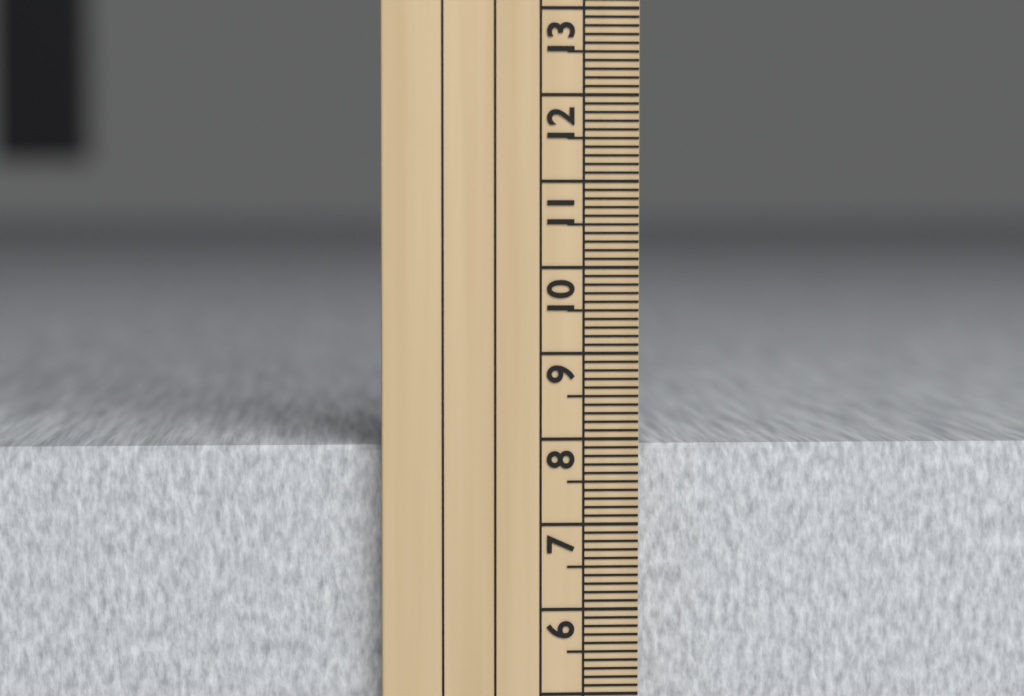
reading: 7.9 cm
